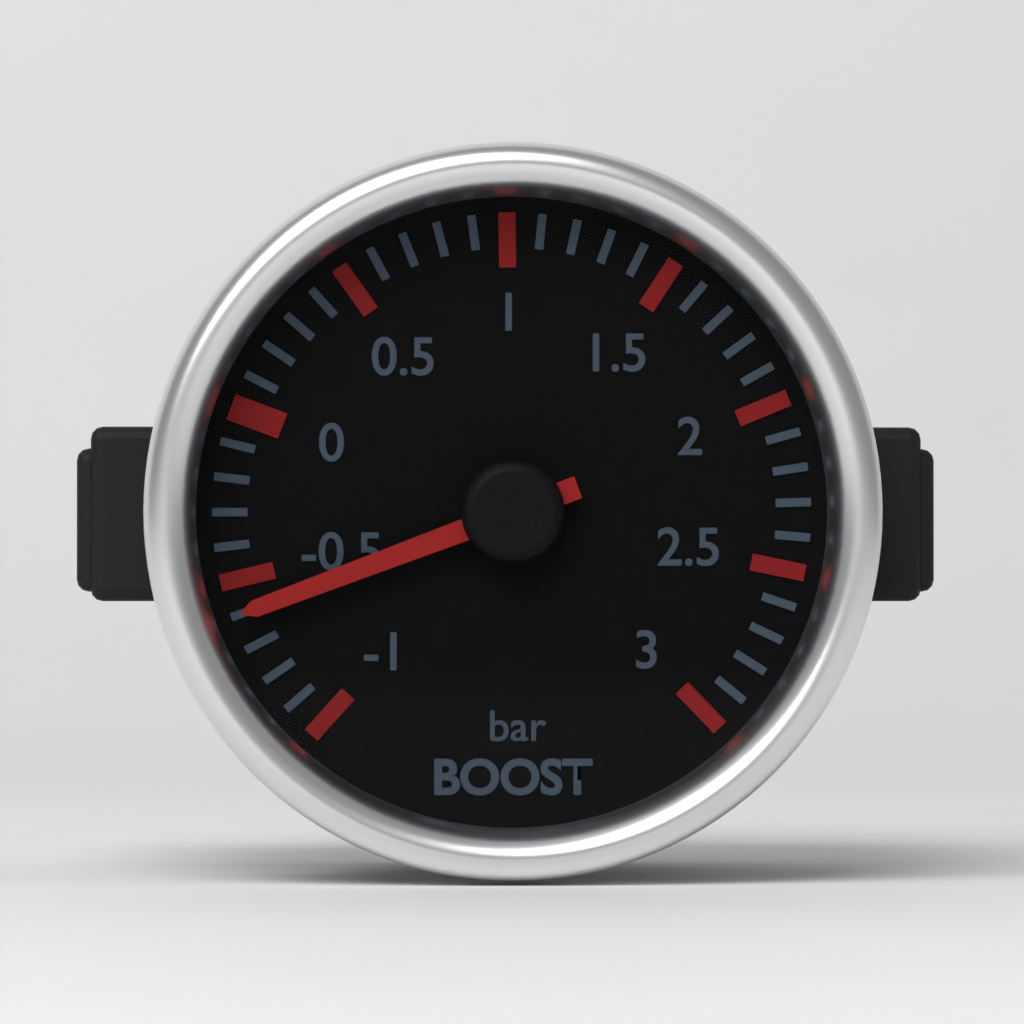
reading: -0.6 bar
